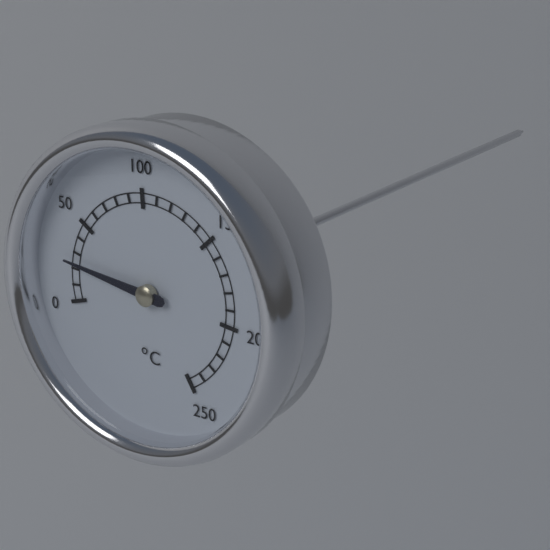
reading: 24 °C
